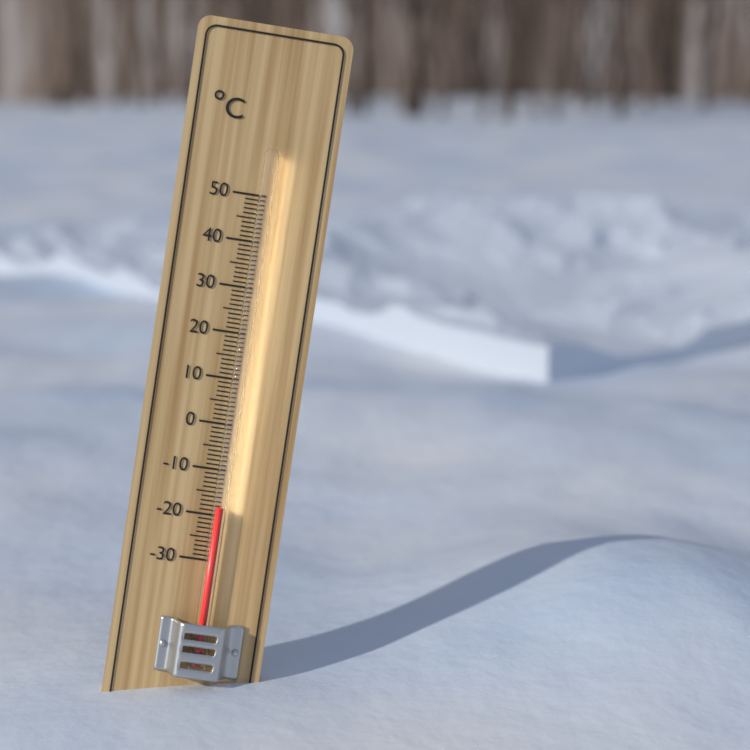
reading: -18 °C
